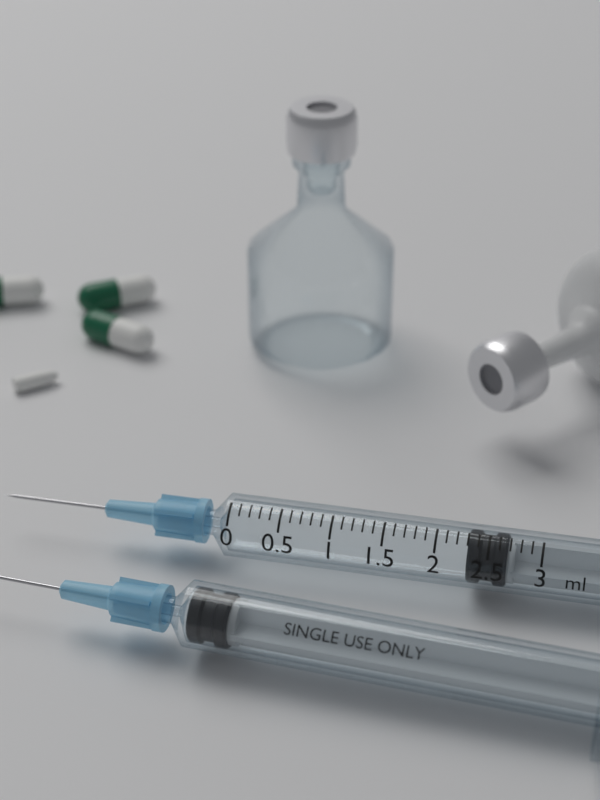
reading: 2.3 ml
